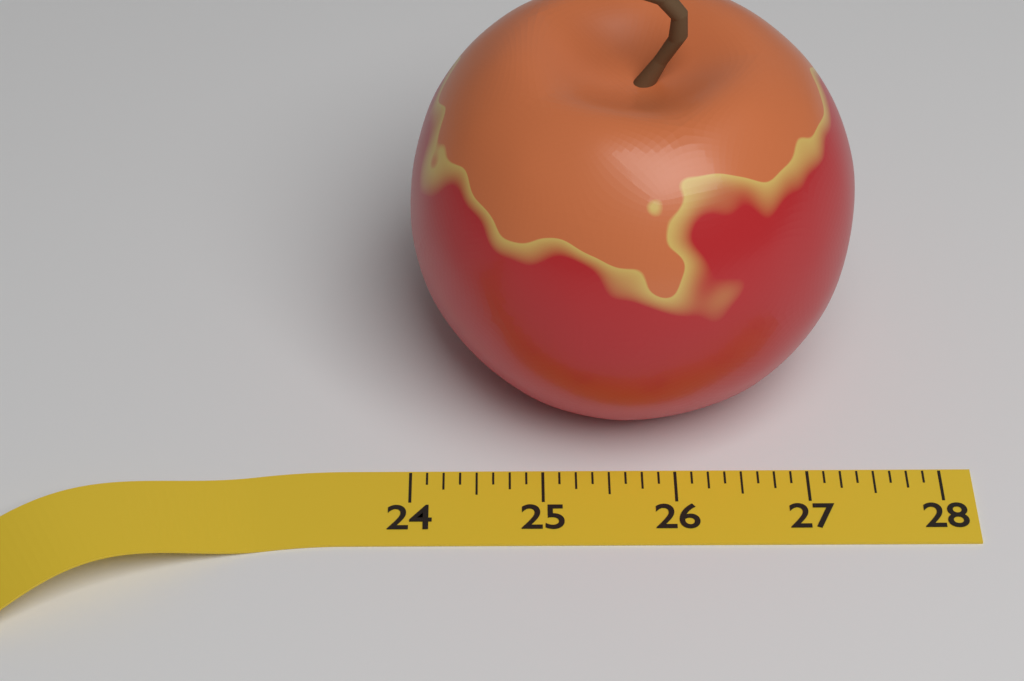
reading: 27.375 (no unit)
